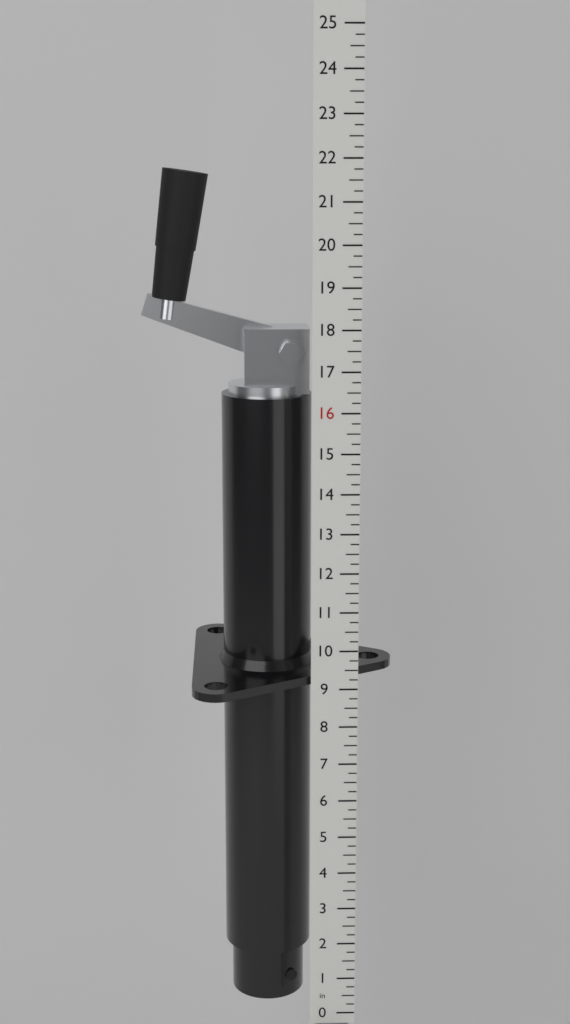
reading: 21.75 in
